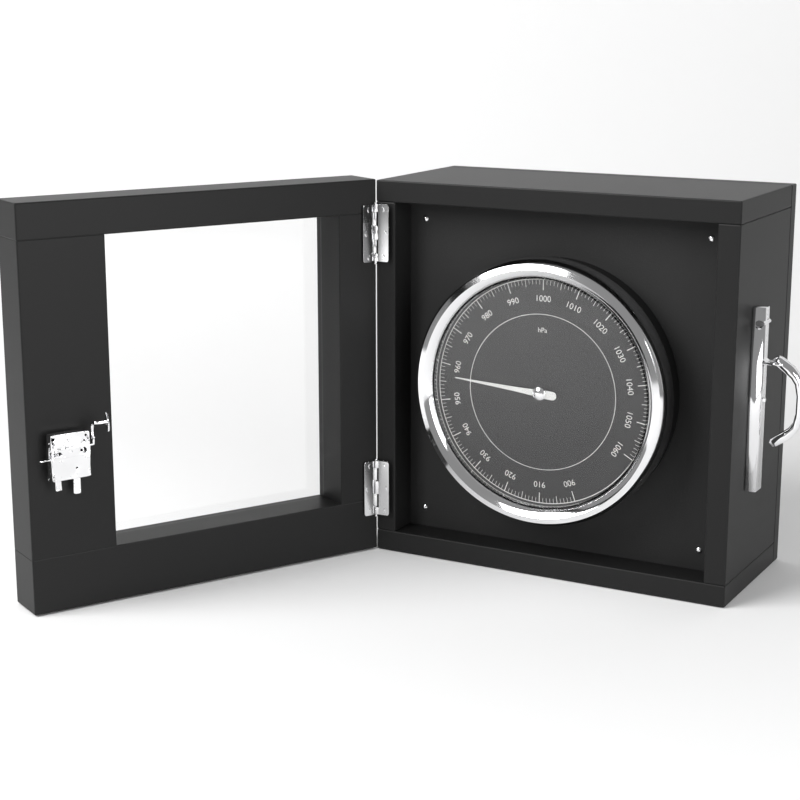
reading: 957 hPa
